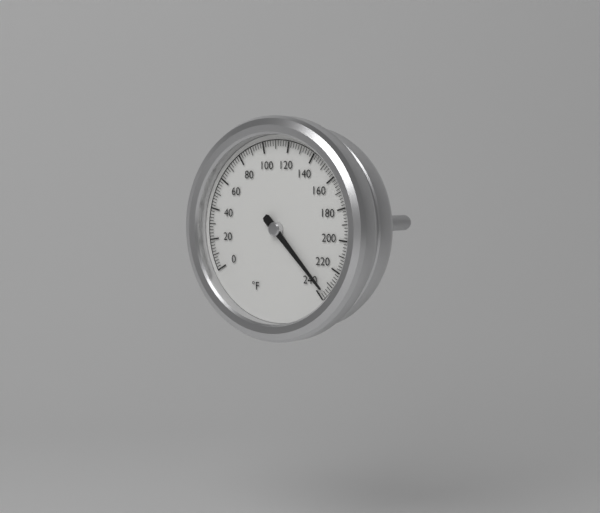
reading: 236 °F
